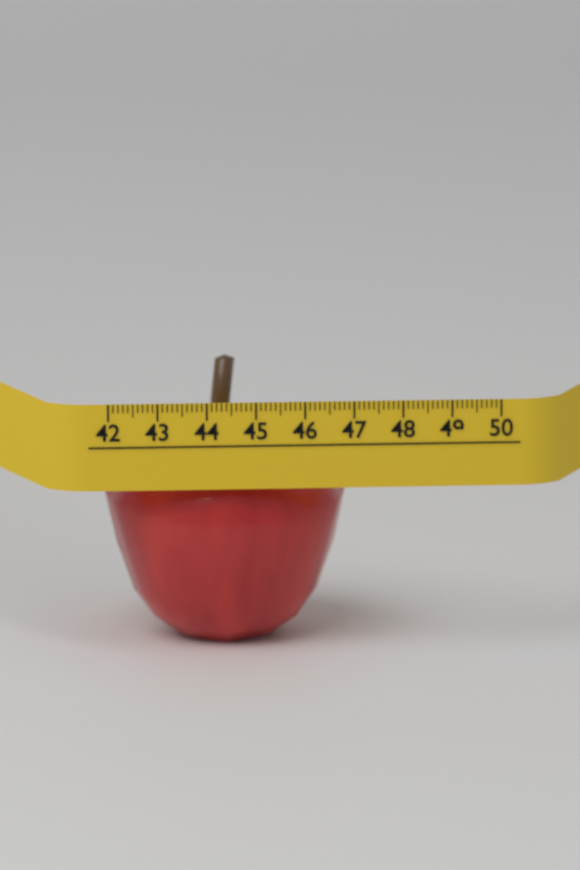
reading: 47.0 (no unit)
